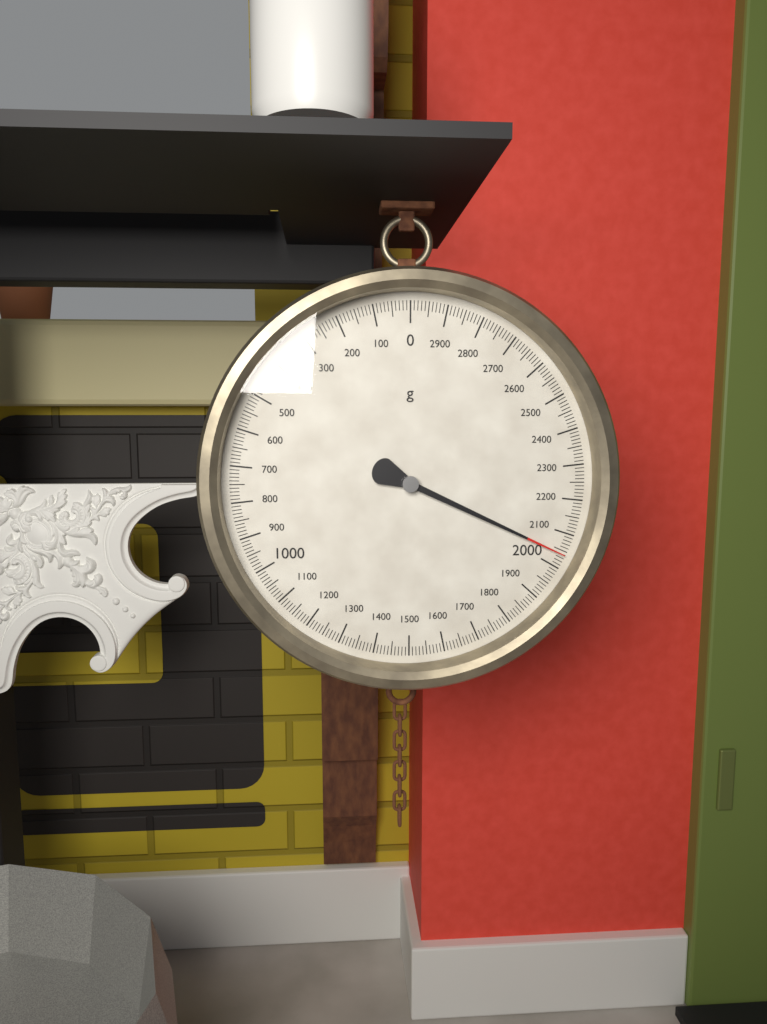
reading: 2040 g
